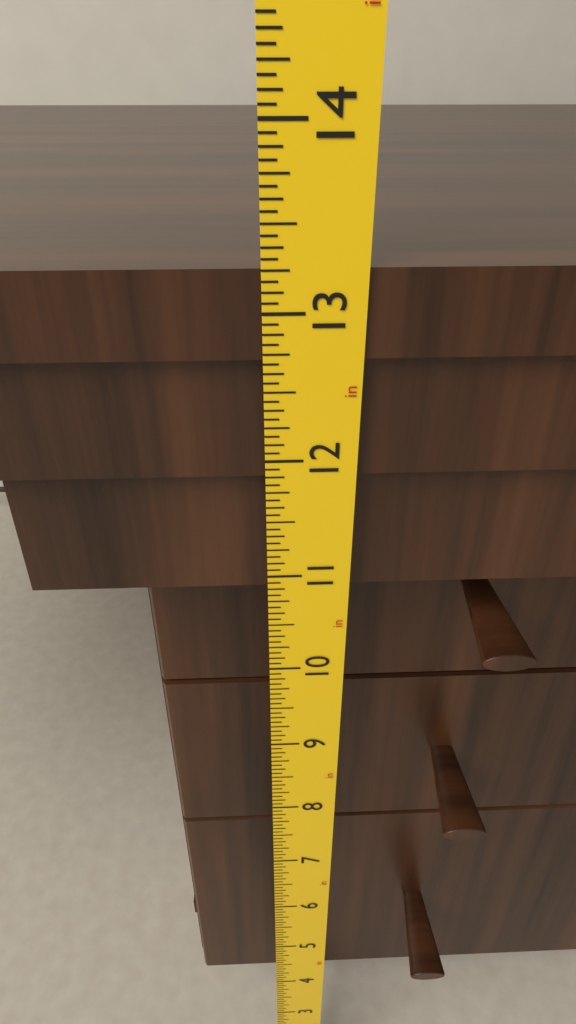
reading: 13.2500 in
